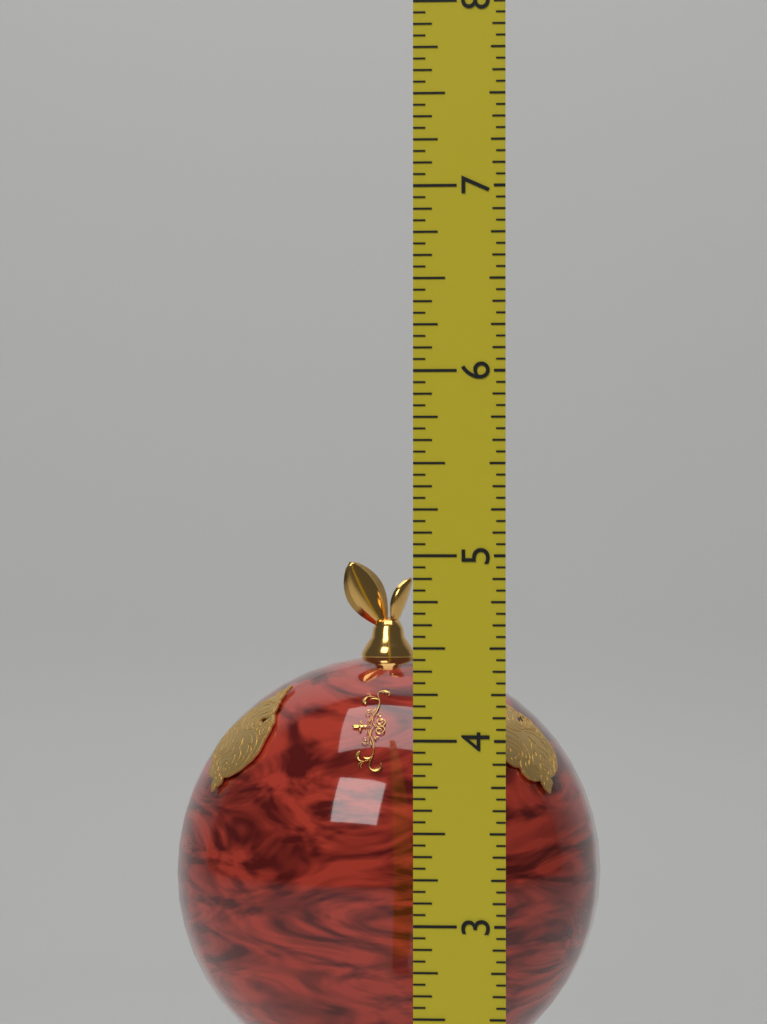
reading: 4.9375 (no unit)
